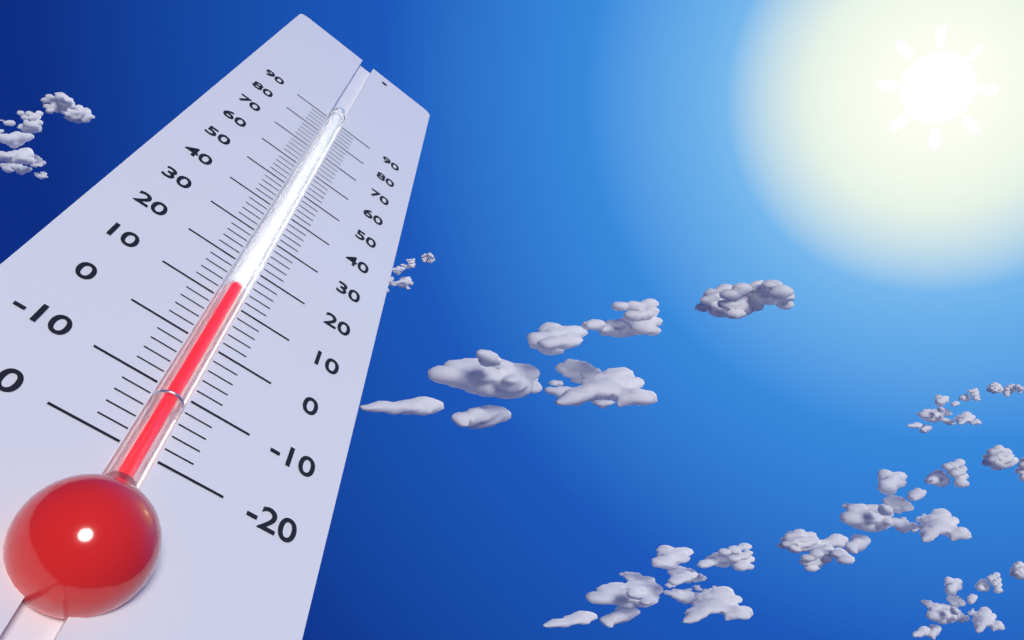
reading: 14 (no unit)
